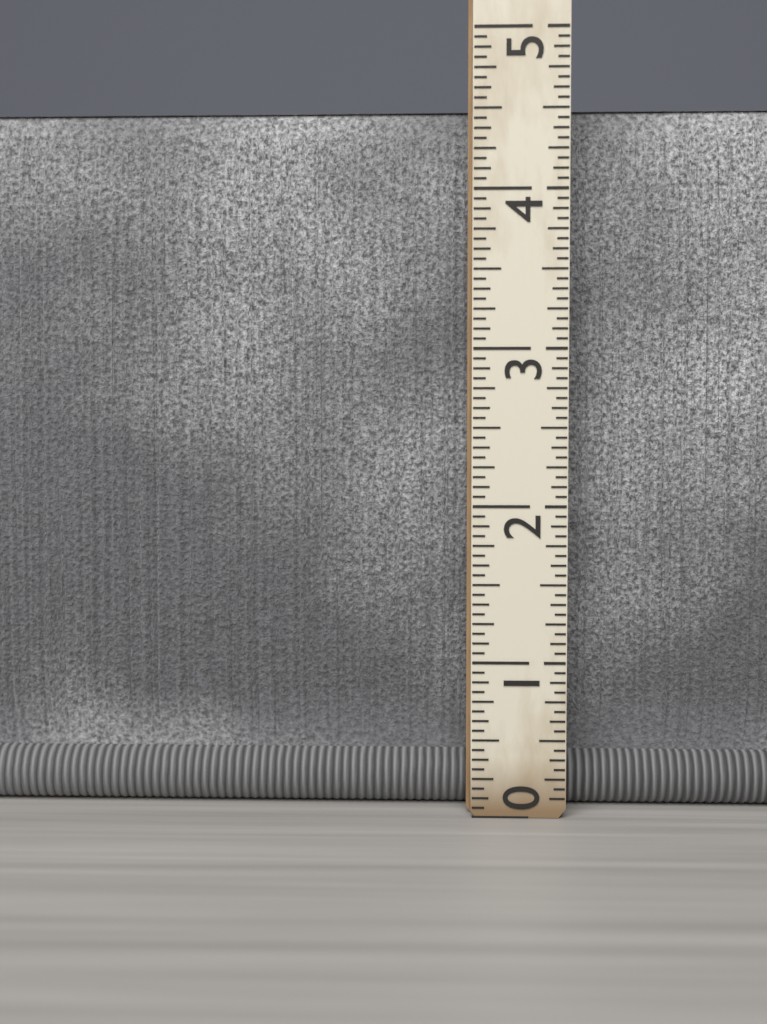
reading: 4.5625 (no unit)
